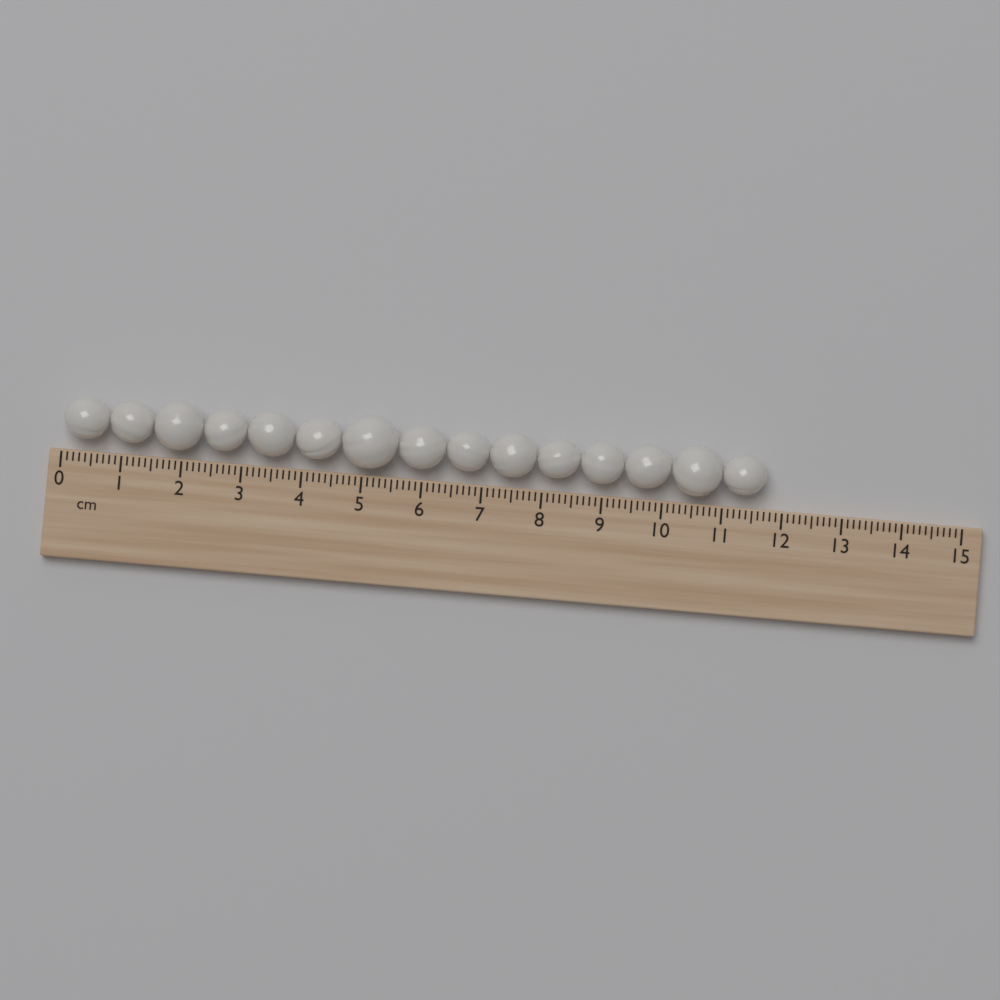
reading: 11.7 cm
